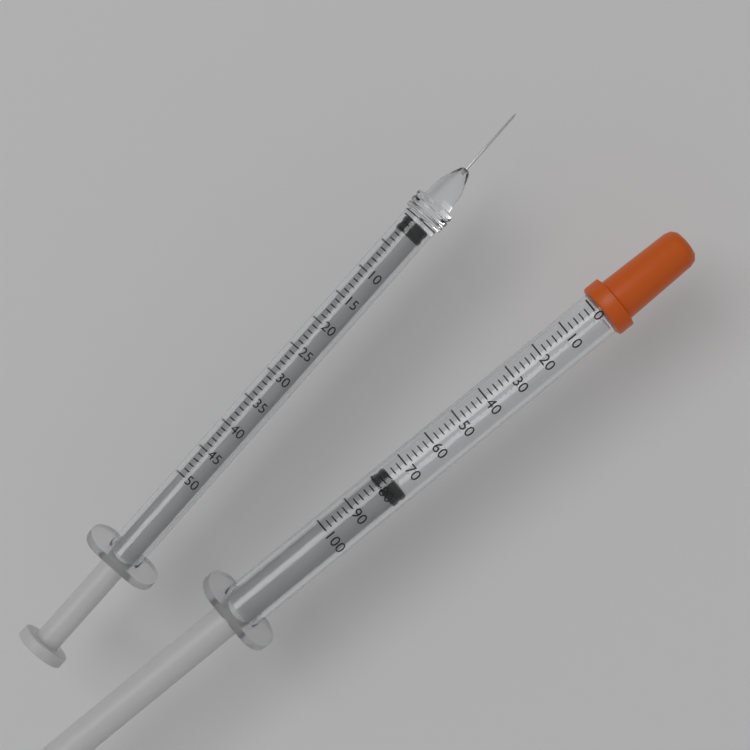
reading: 76 (no unit)
